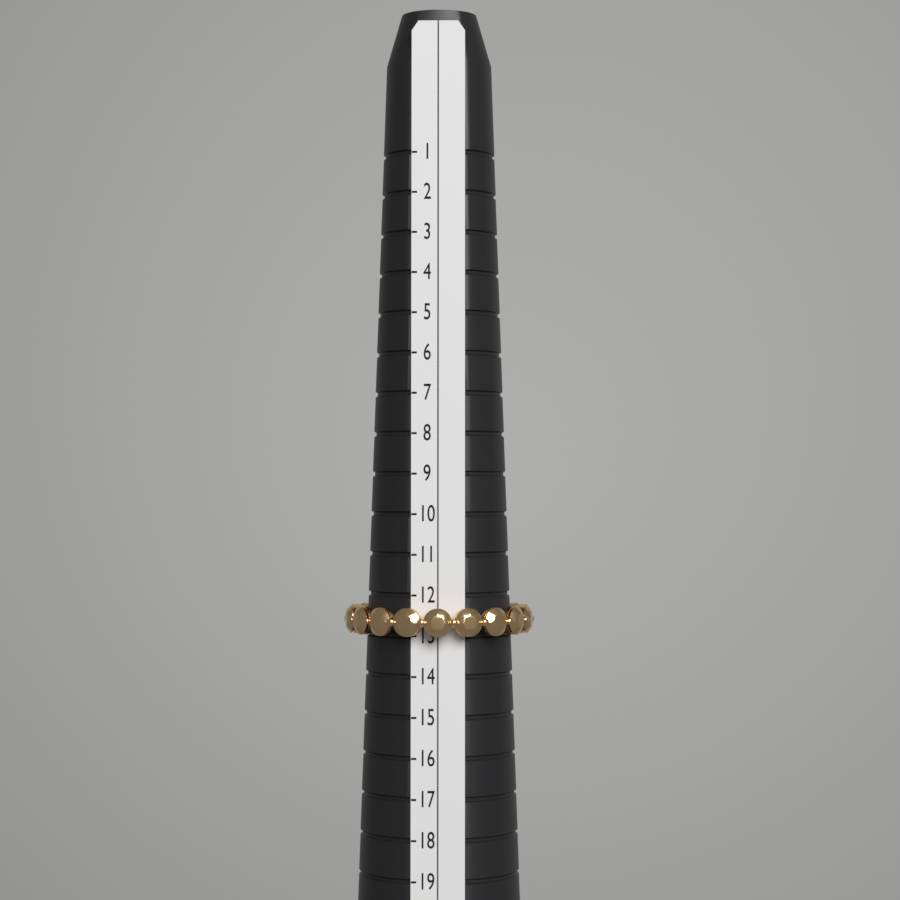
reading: 13 (no unit)
